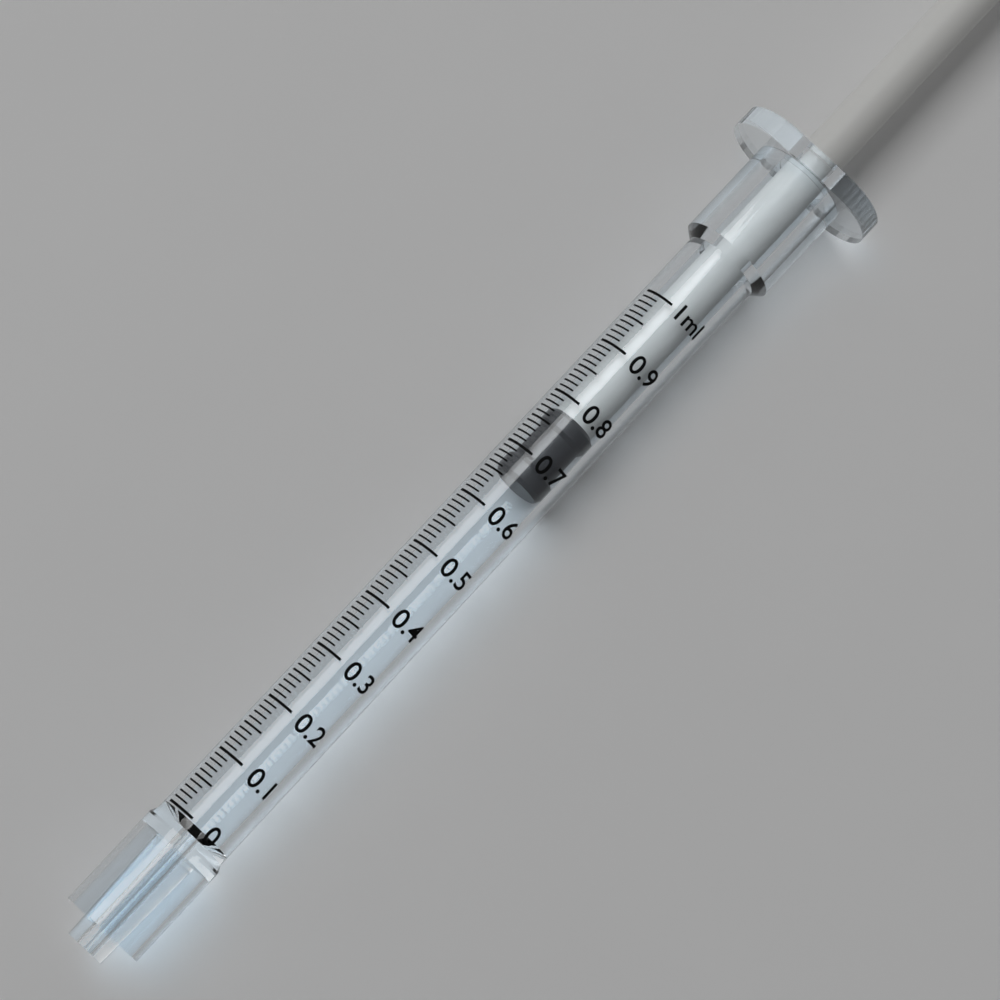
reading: 0.66 ml
